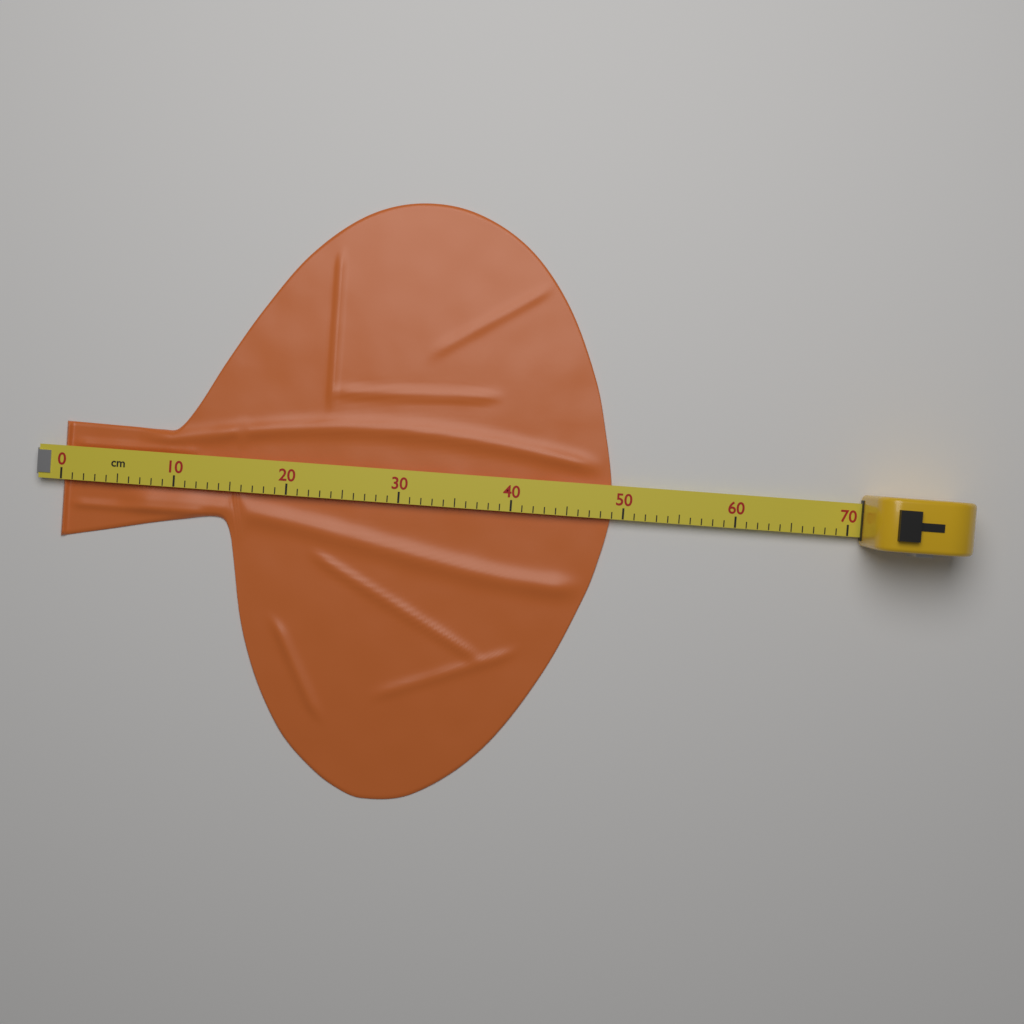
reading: 49 cm
